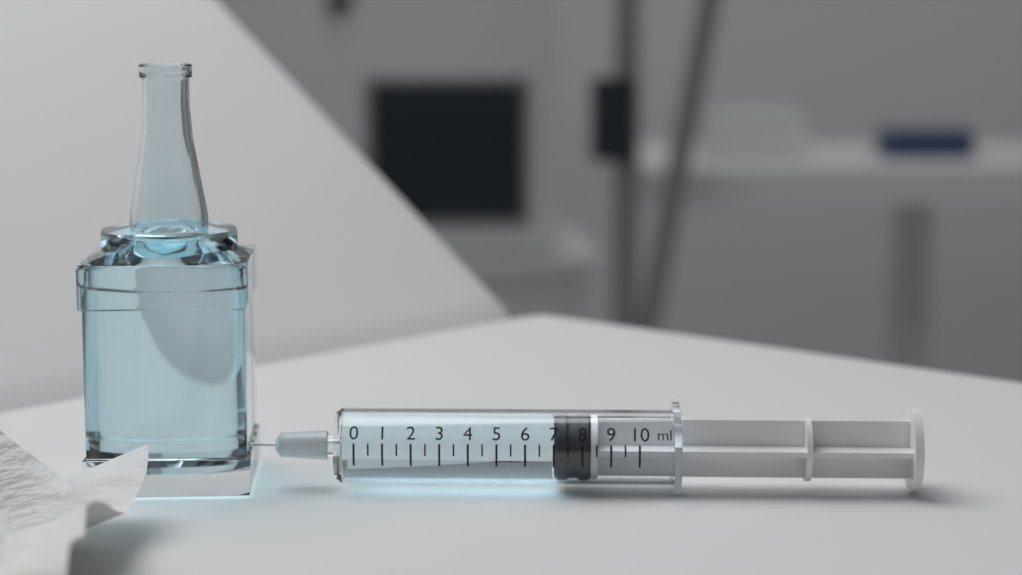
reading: 7.0 ml
